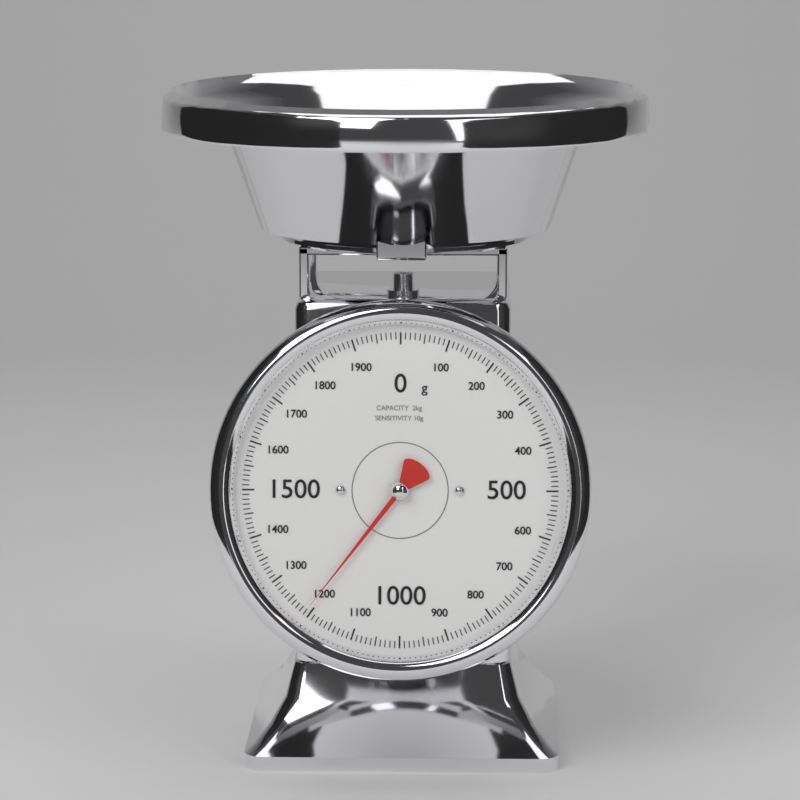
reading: 1210 g
